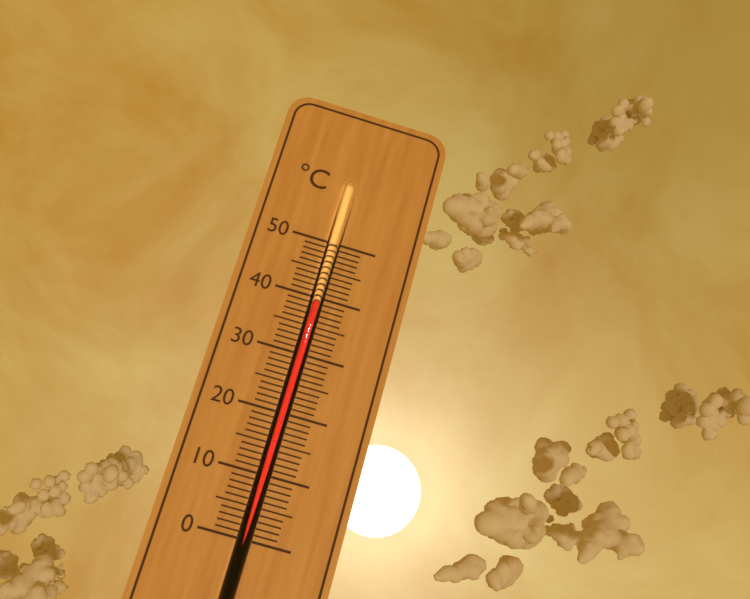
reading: 39 °C
